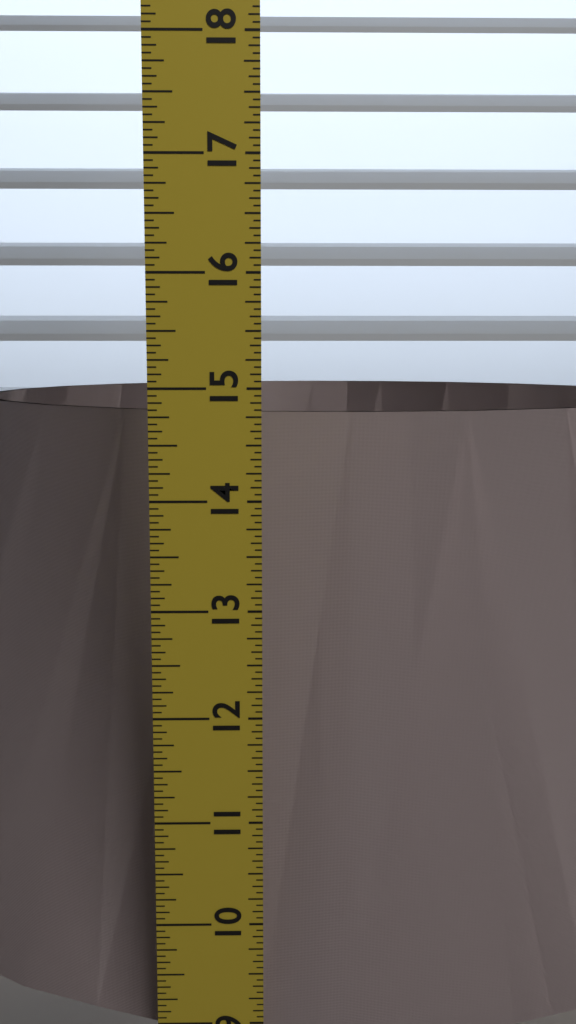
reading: 14.6875 in
